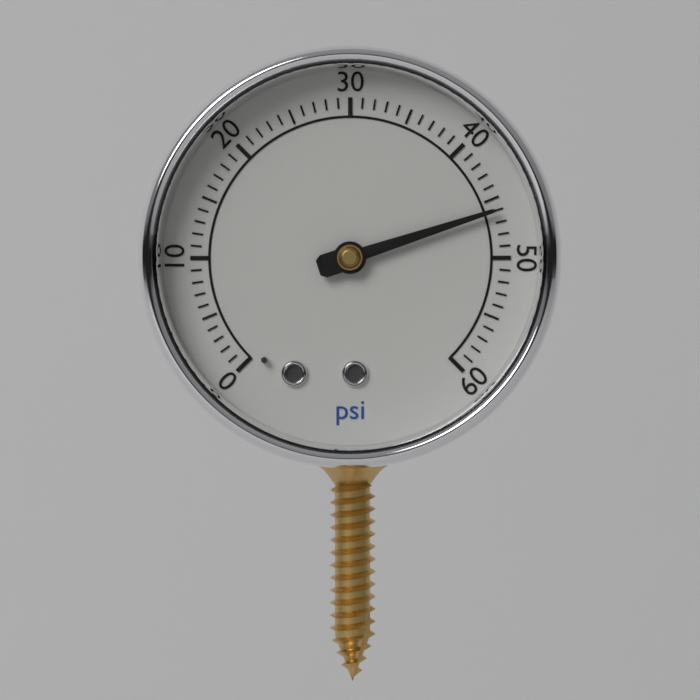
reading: 46 psi
